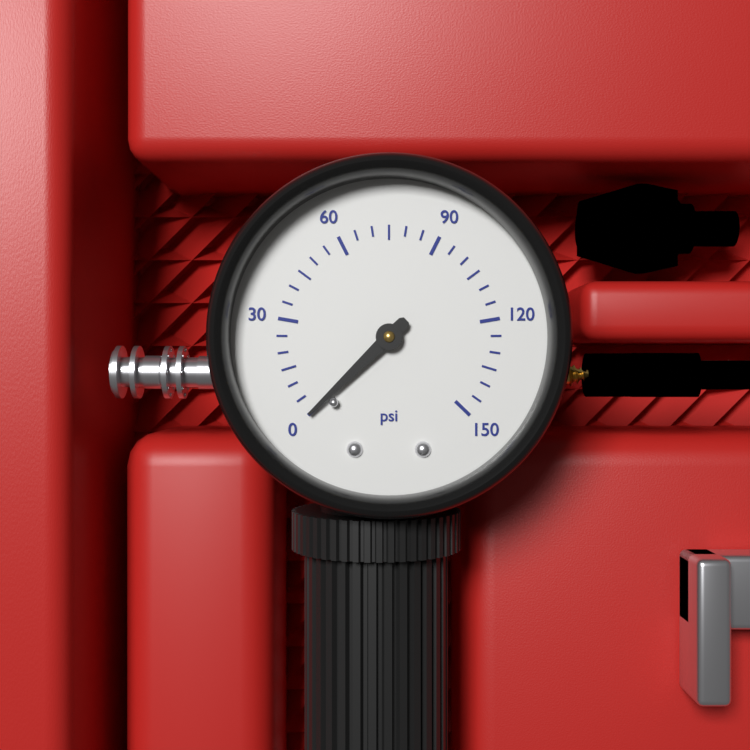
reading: 0 psi
